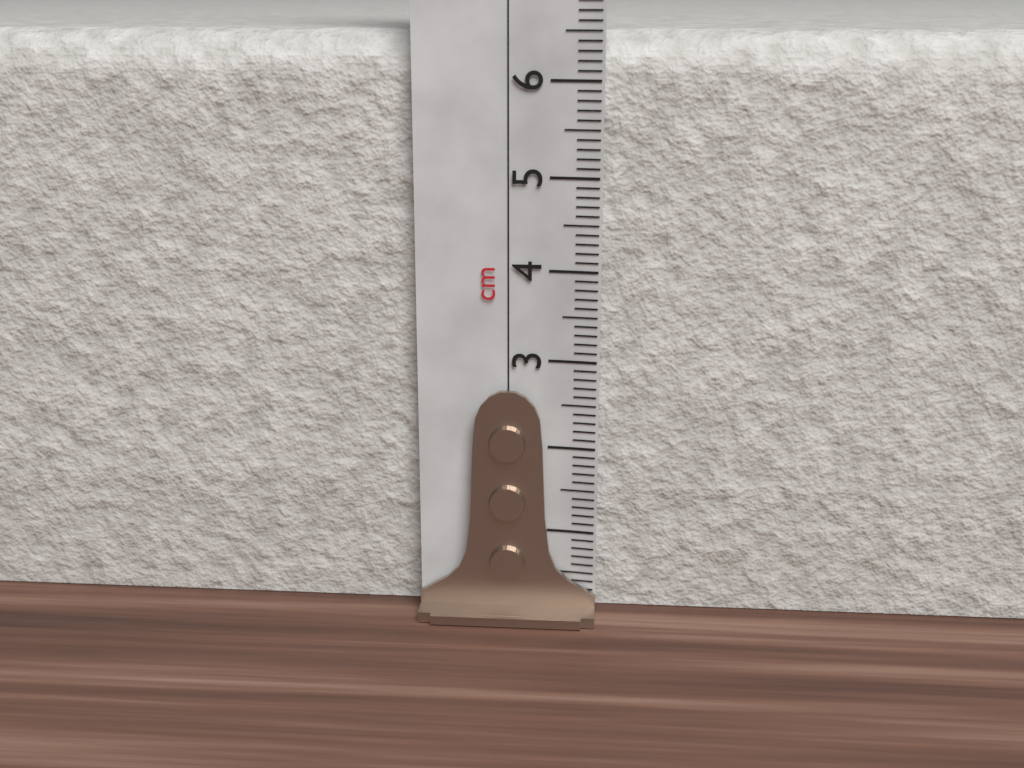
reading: 6.5 cm
